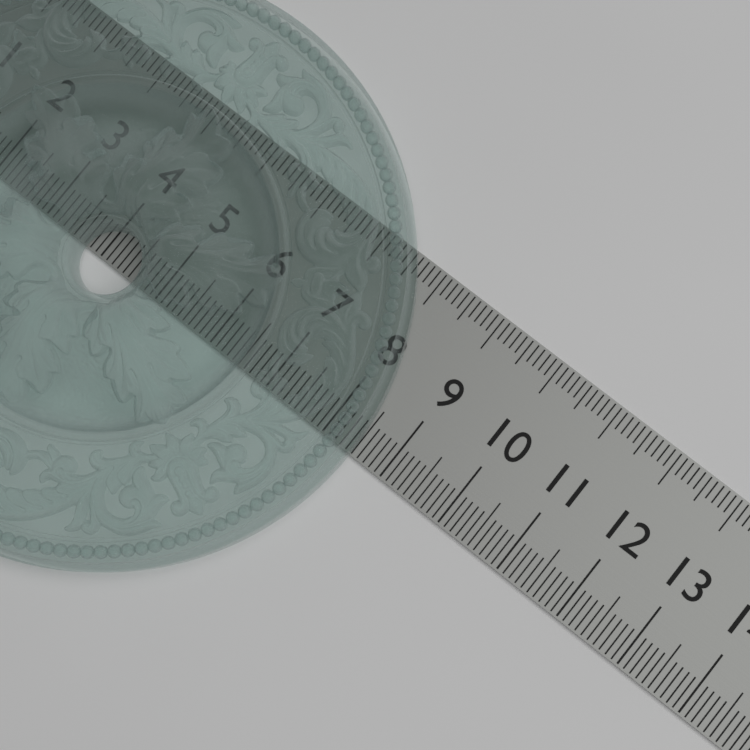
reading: 8.5 (no unit)
